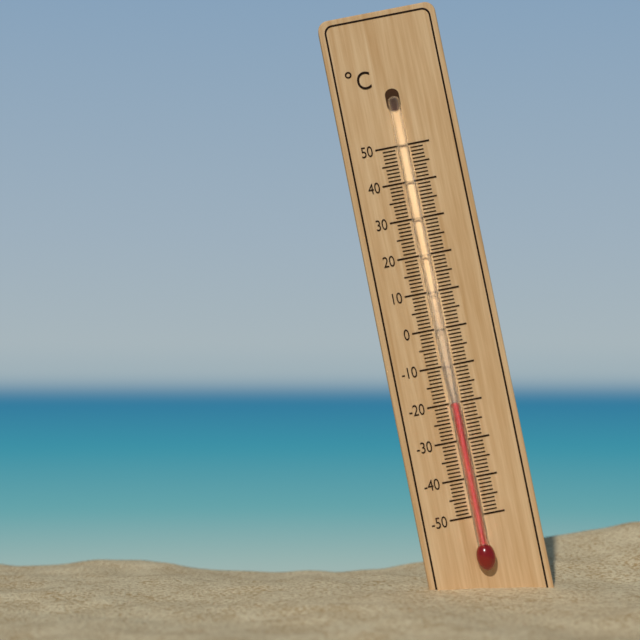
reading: -20 °C
